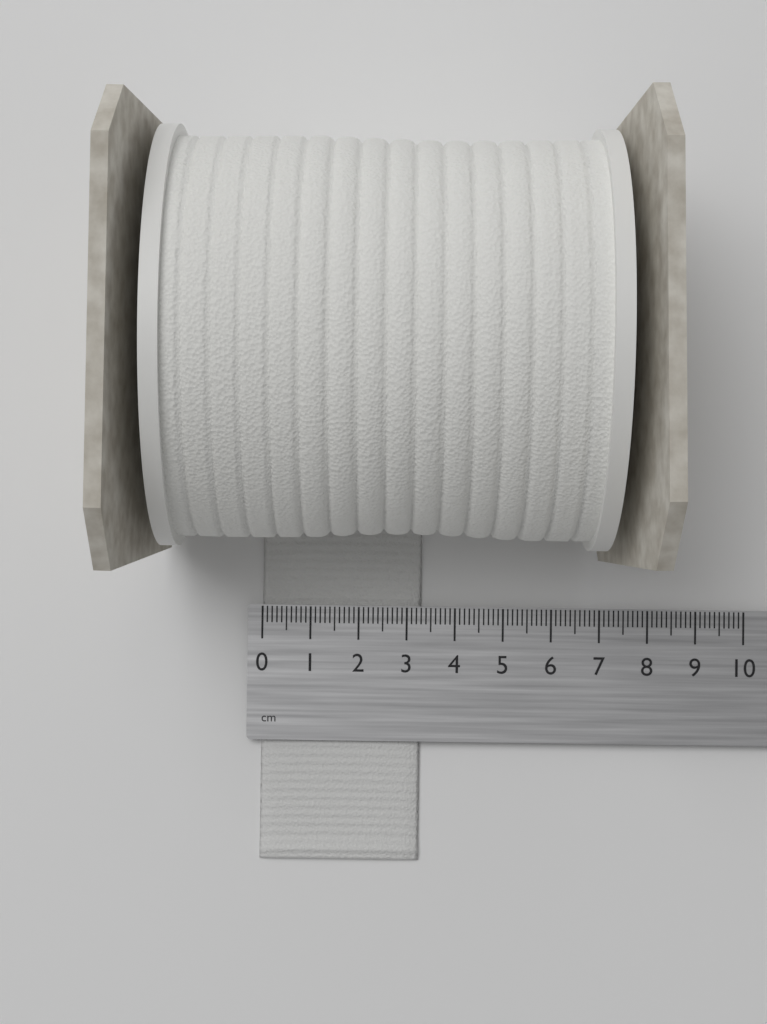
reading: 3.3 cm
